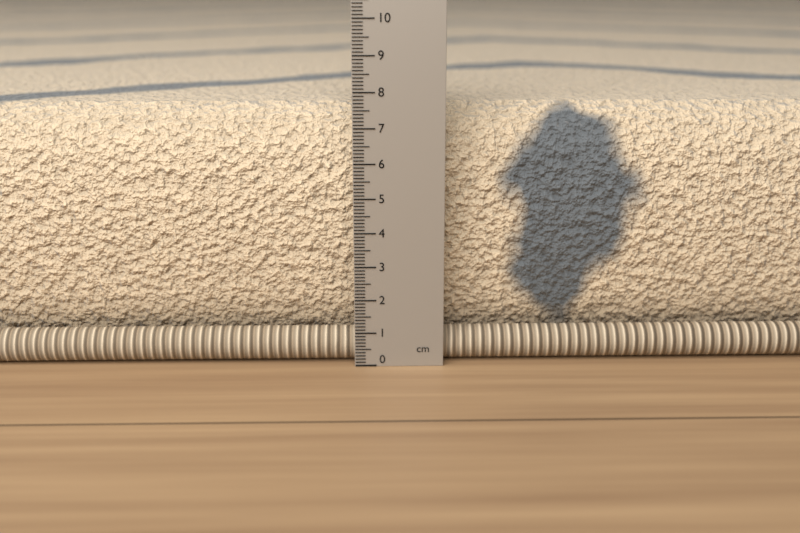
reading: 7.5 cm
